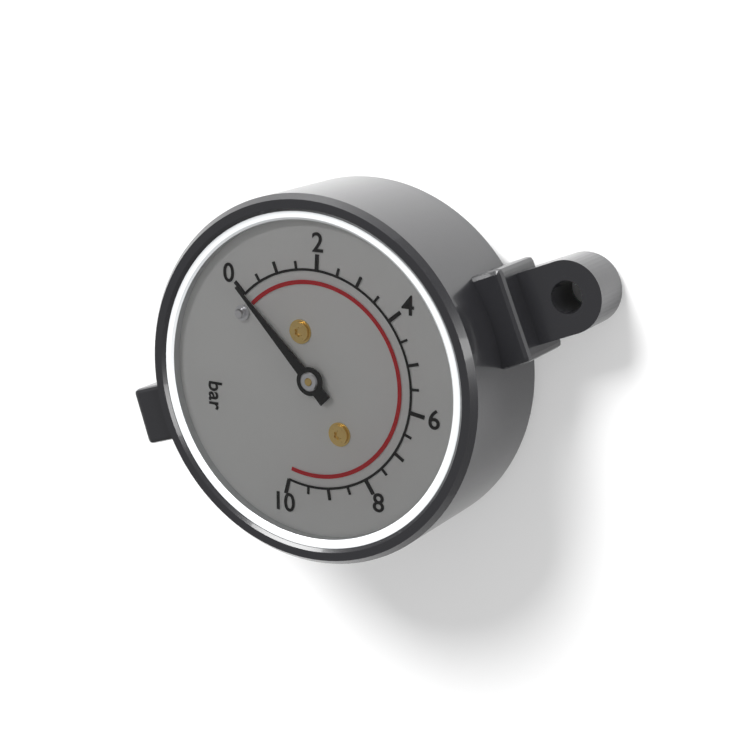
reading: 0.0 bar
